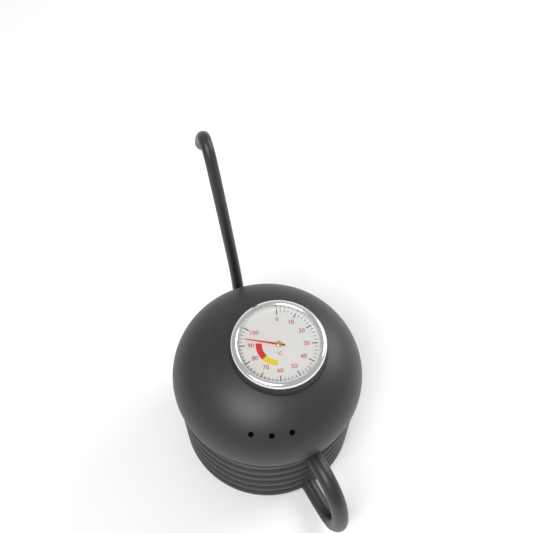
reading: 94 °C
